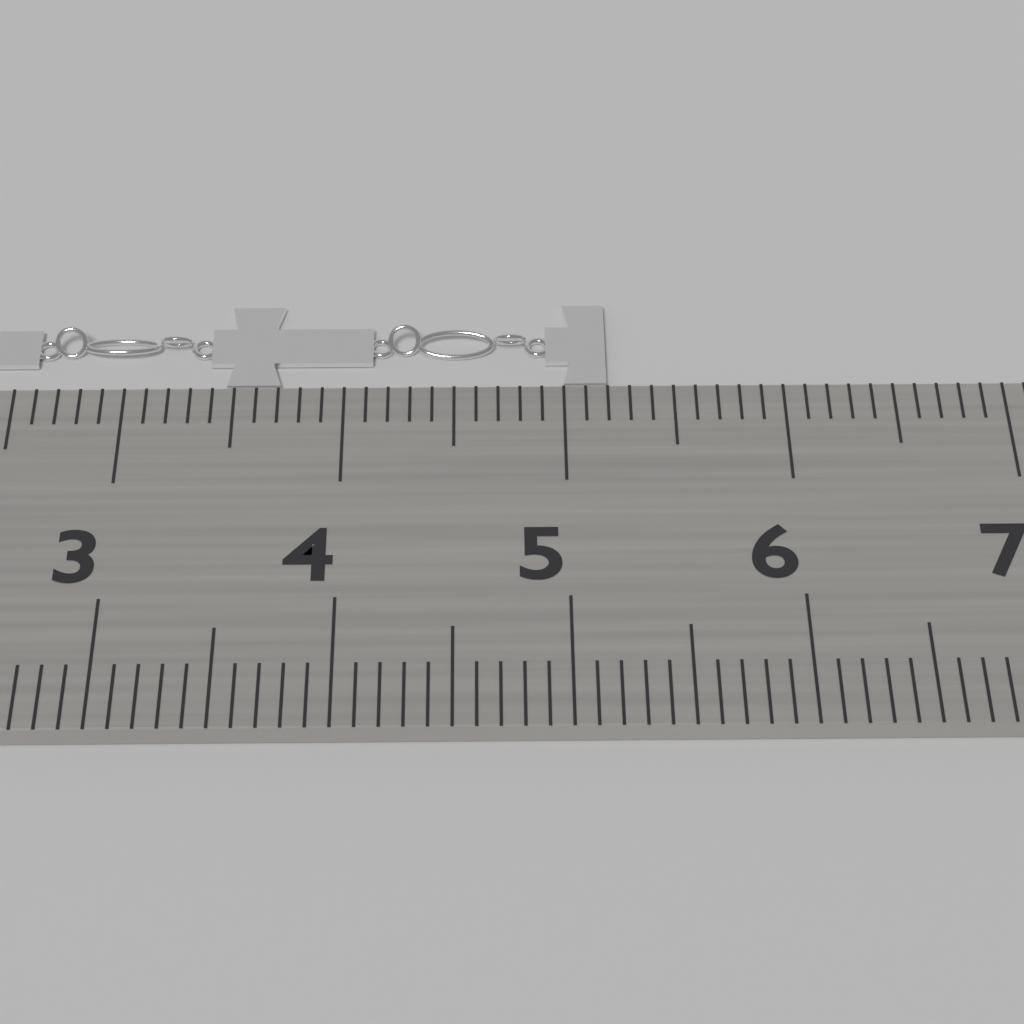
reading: 5.2 cm
